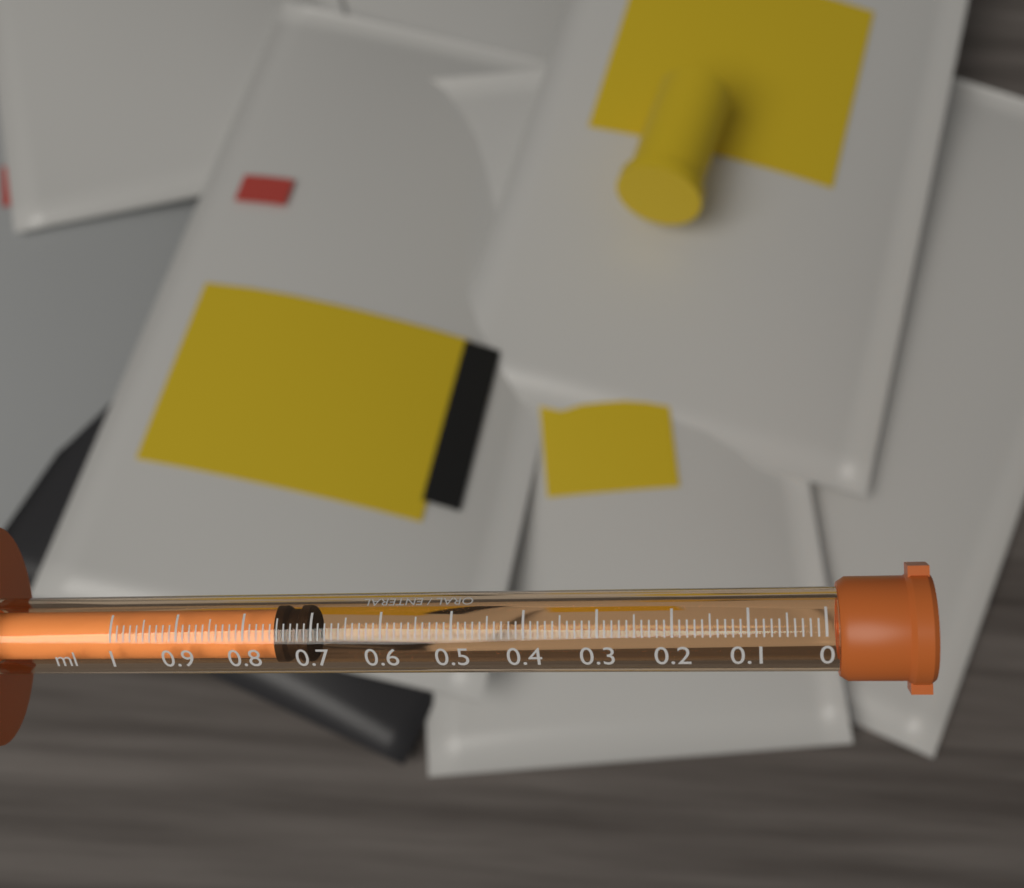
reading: 0.71 ml
